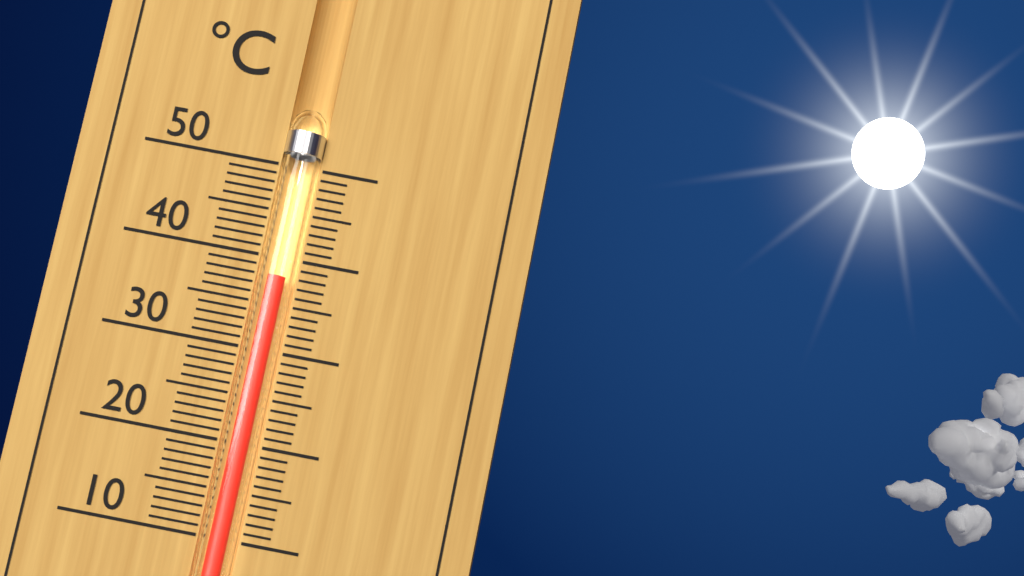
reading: 38 °C
